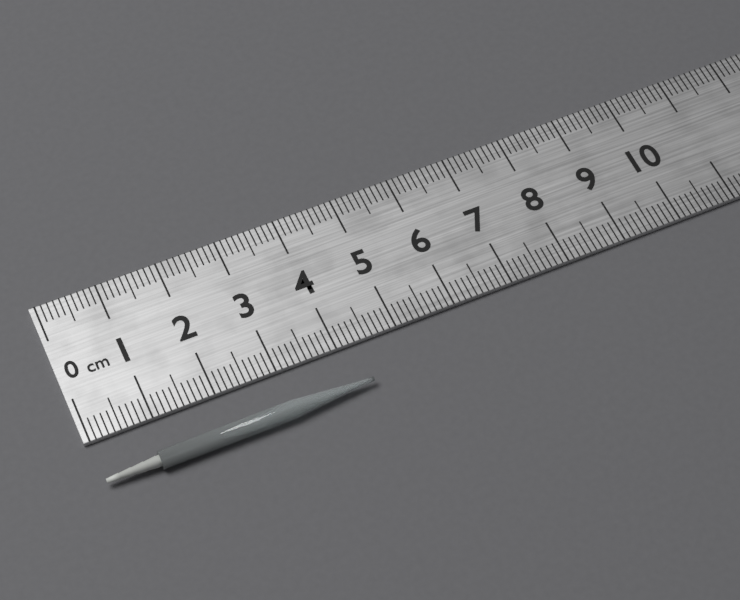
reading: 4.3 cm
